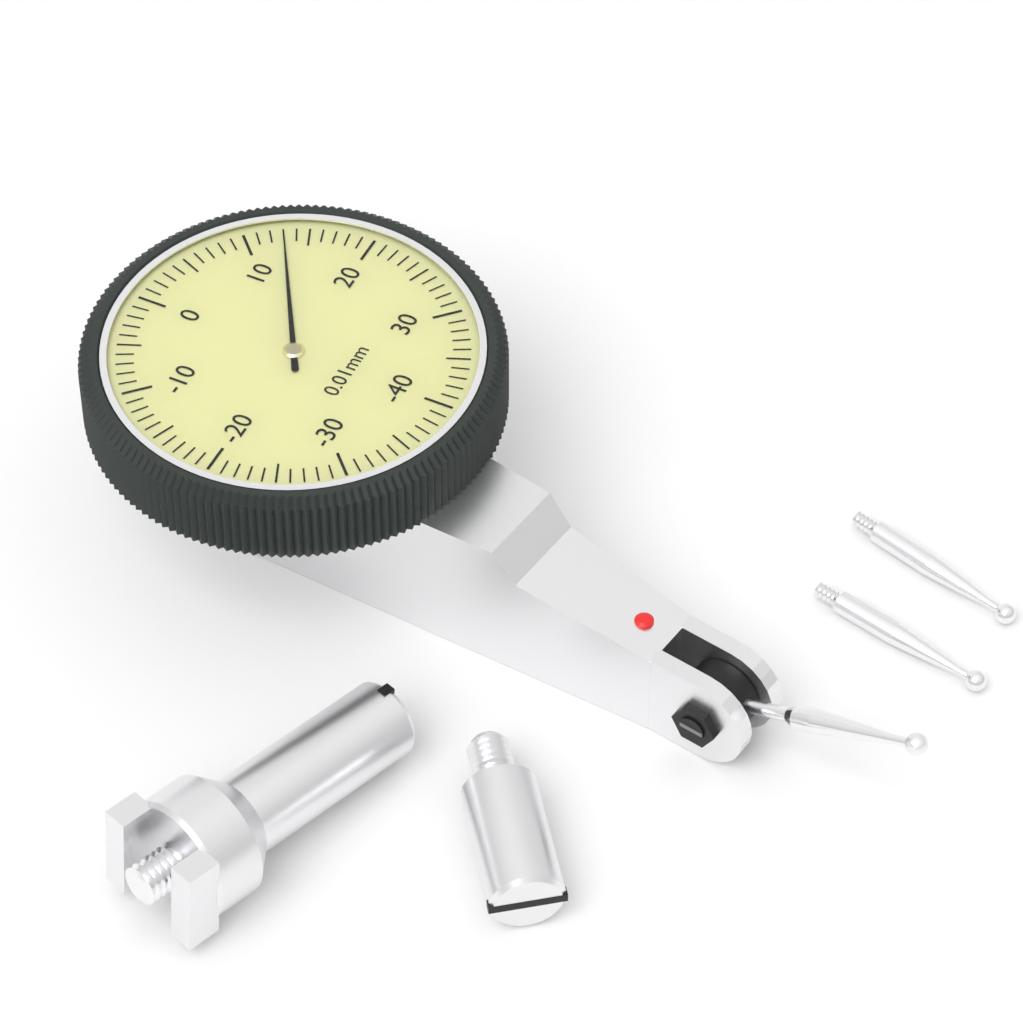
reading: 13 0.01mm
